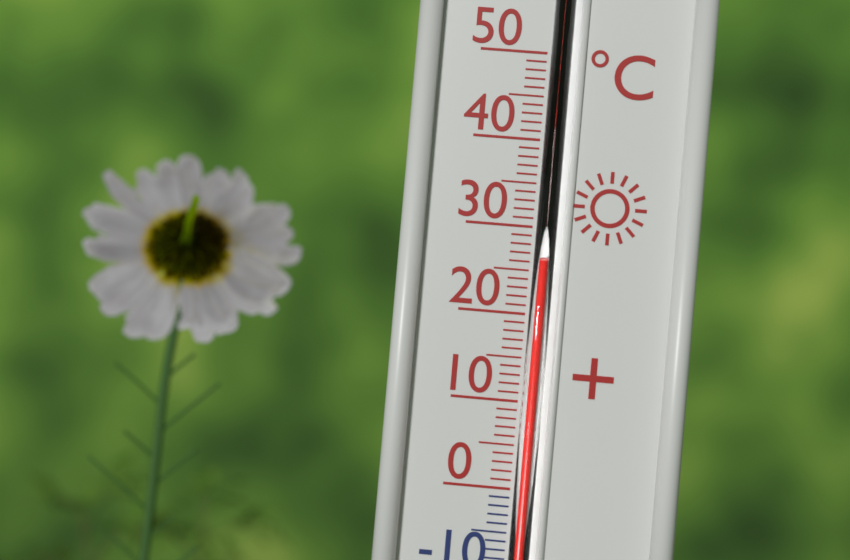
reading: 26 °C
